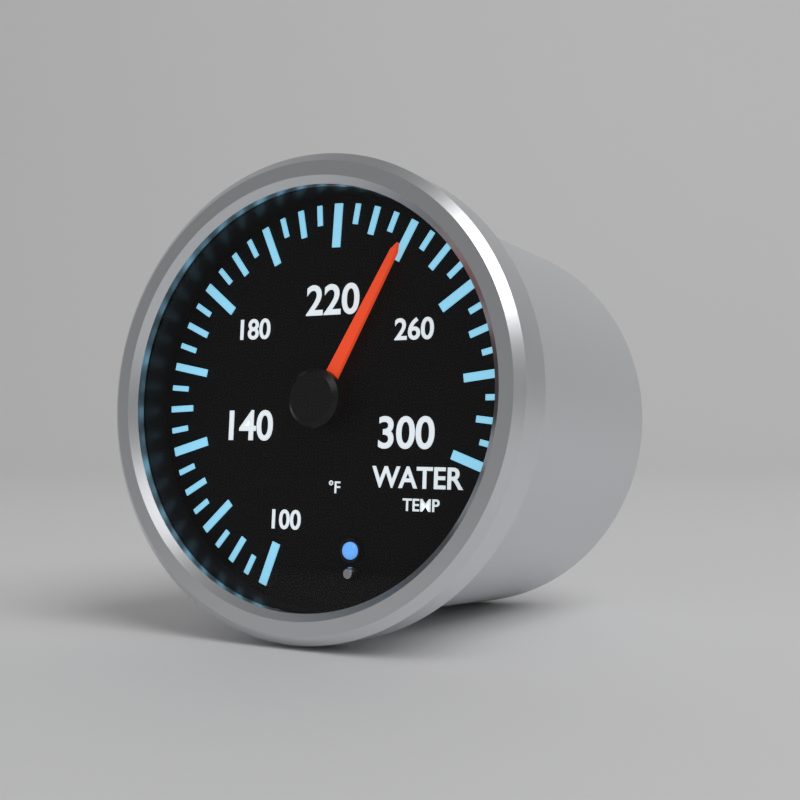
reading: 240 °F
